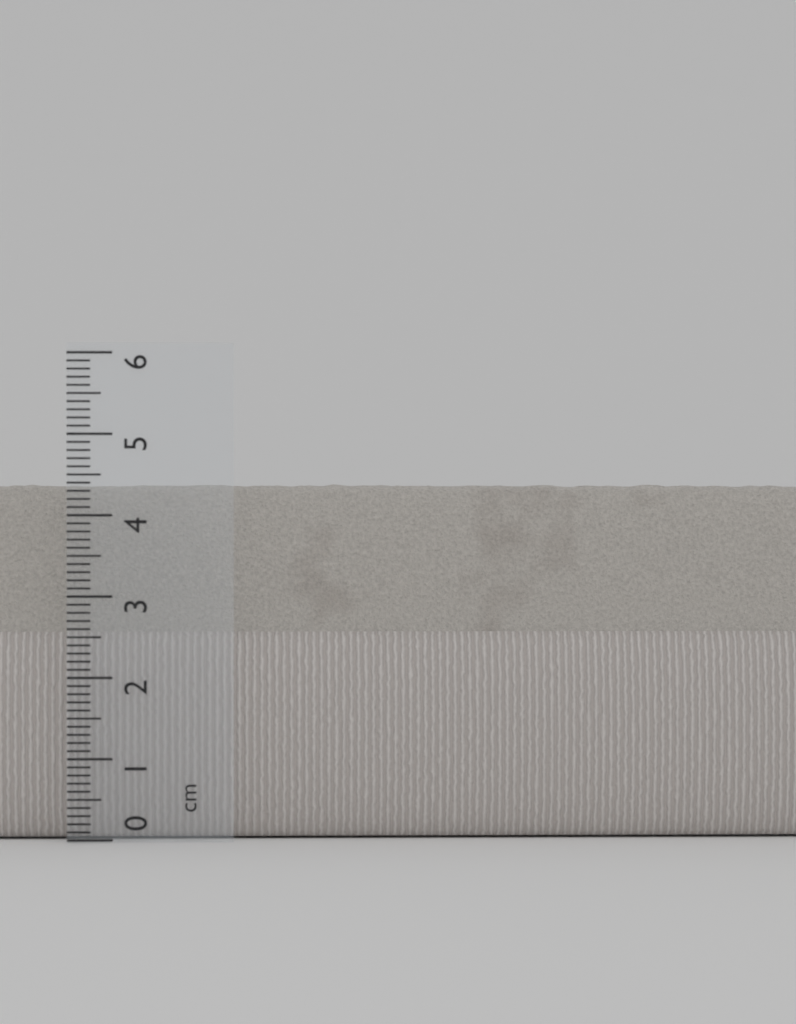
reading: 4.4 cm
